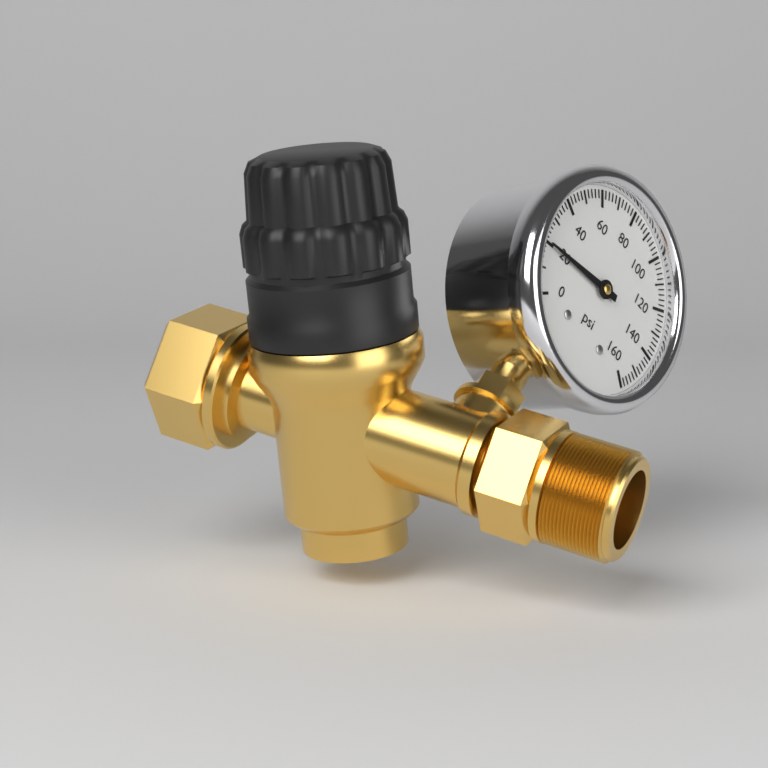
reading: 20 psi
